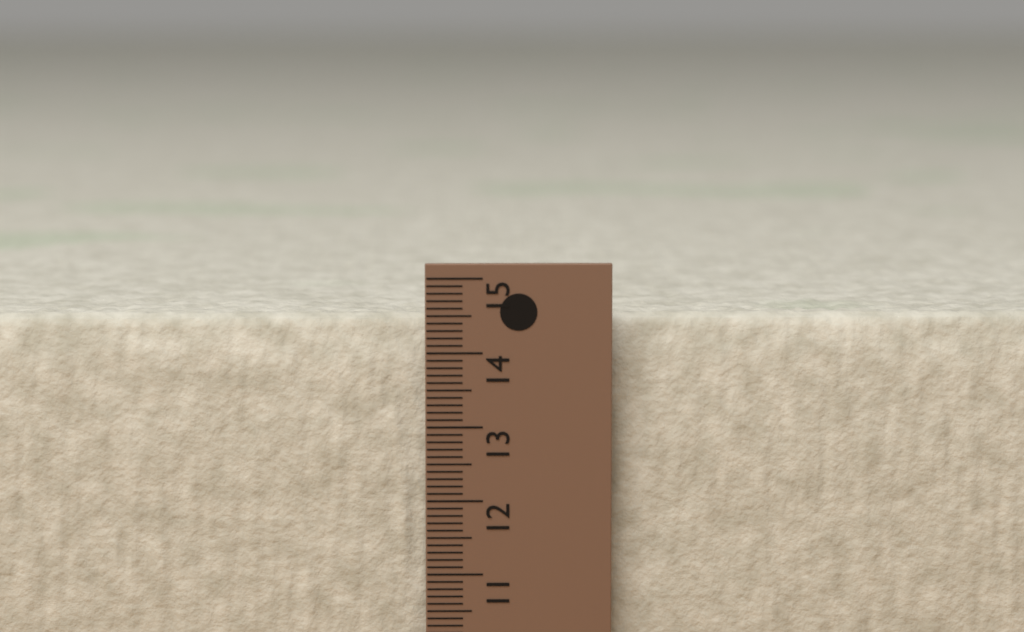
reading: 14.5 cm
